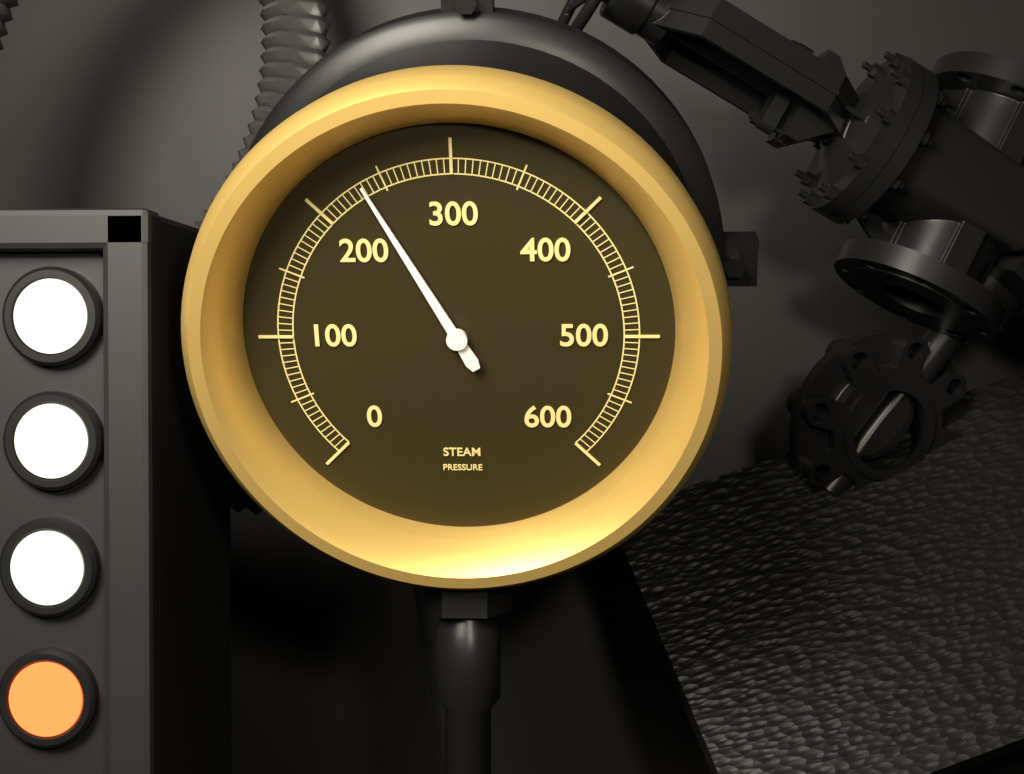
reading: 235 (no unit)
